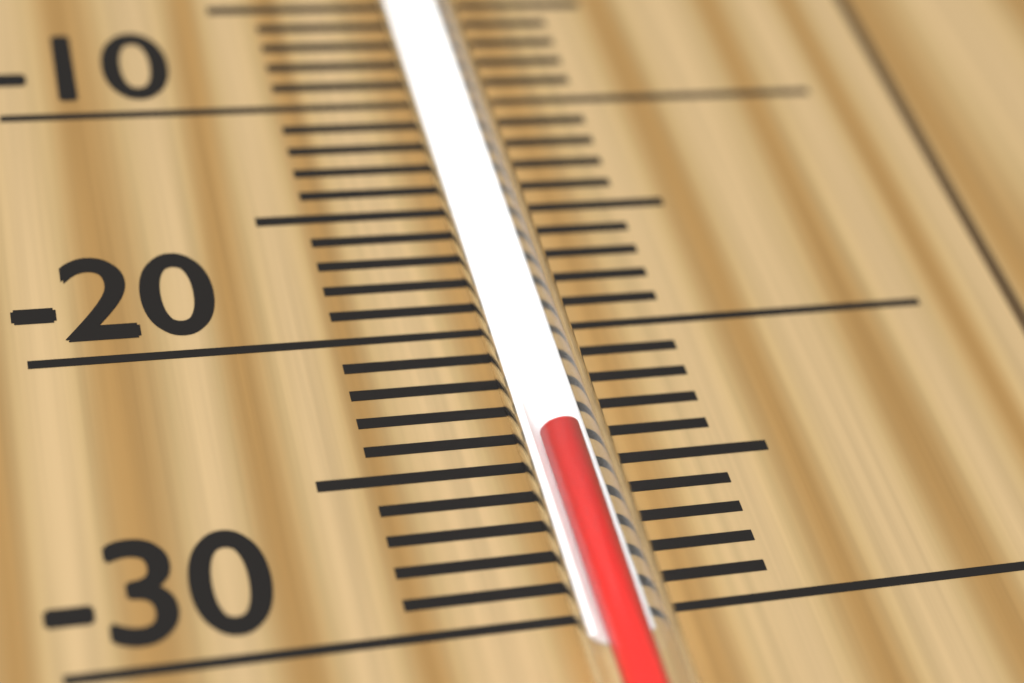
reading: -25 °C
